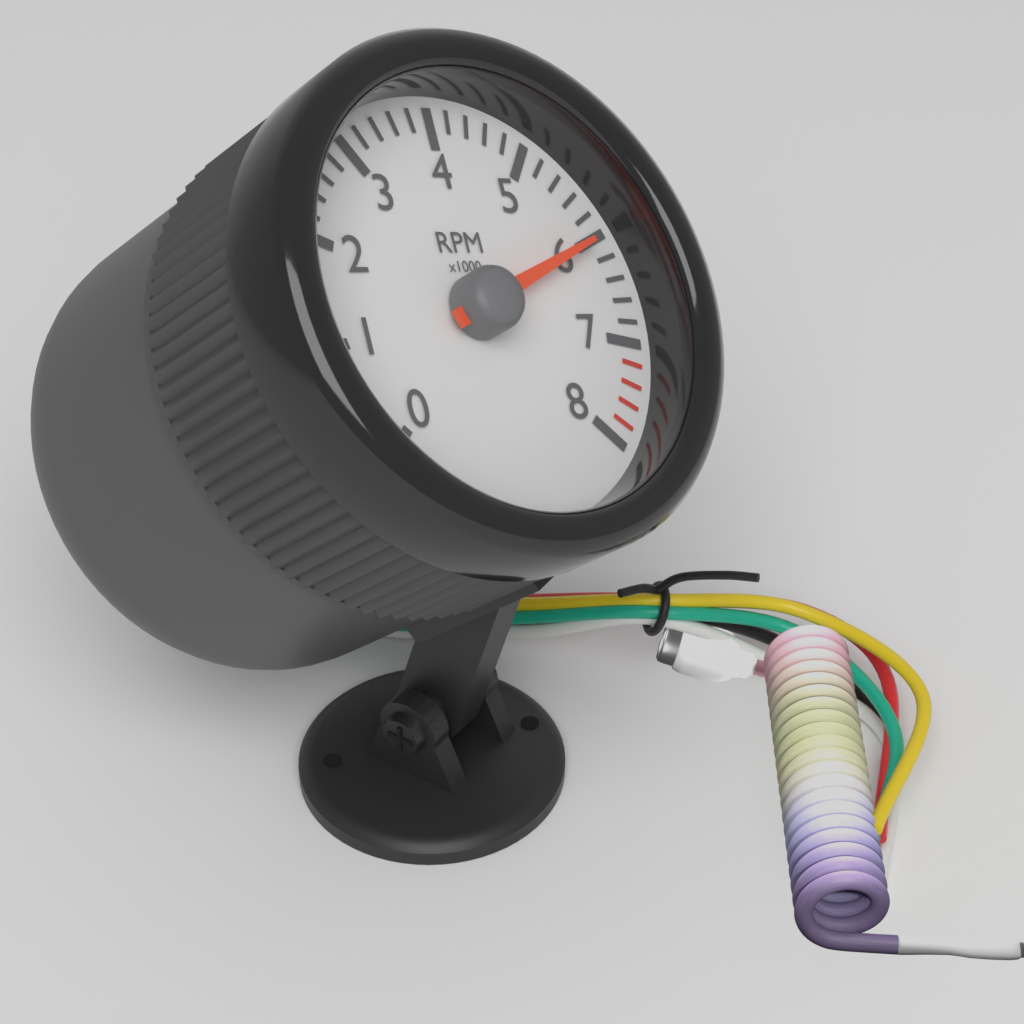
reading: 6000 RPM
